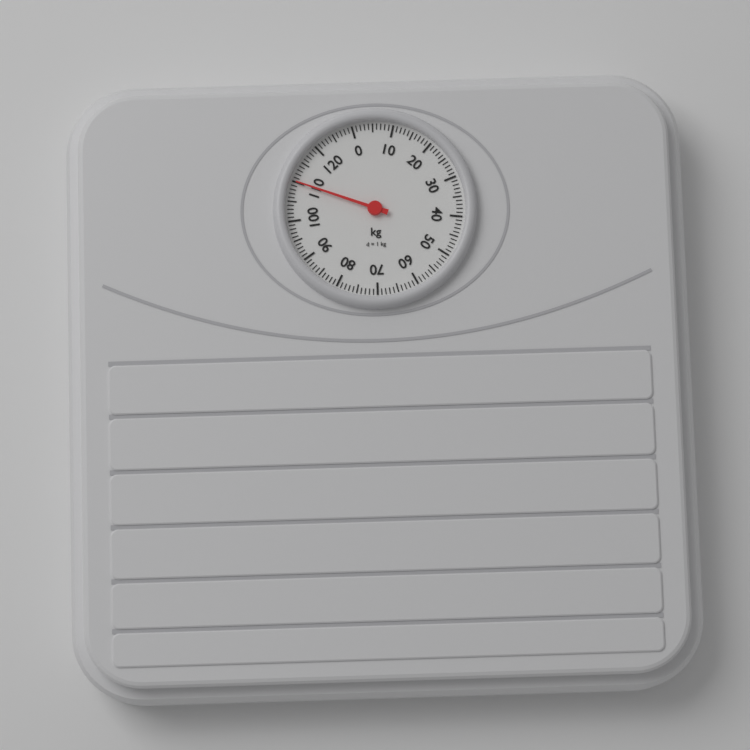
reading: 110 kg
